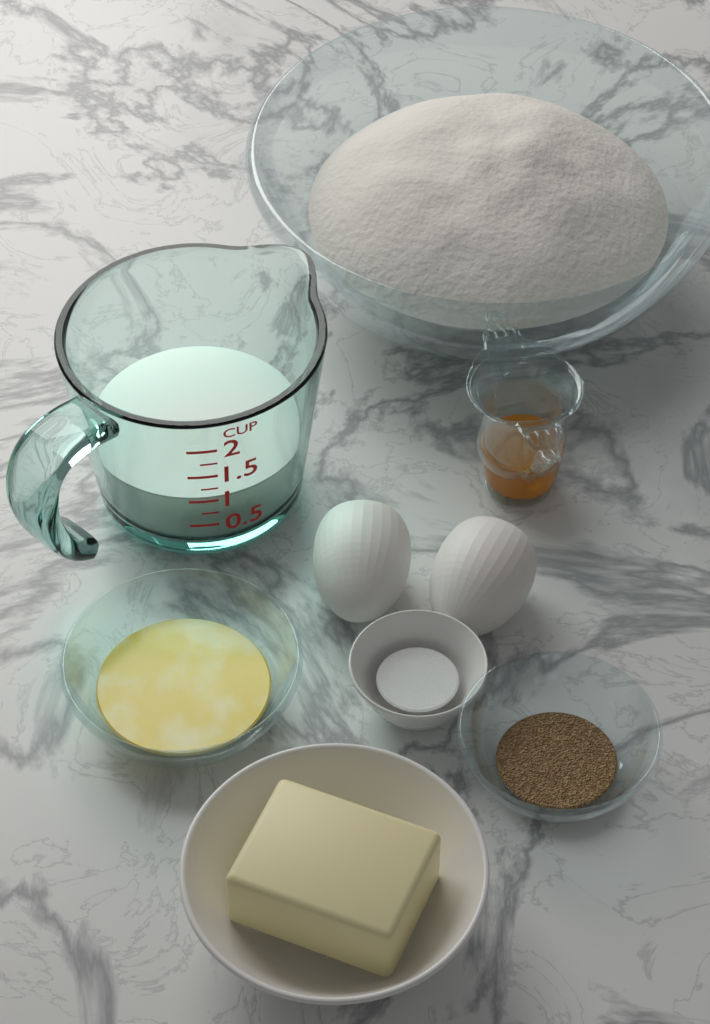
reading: 1.00 cup
